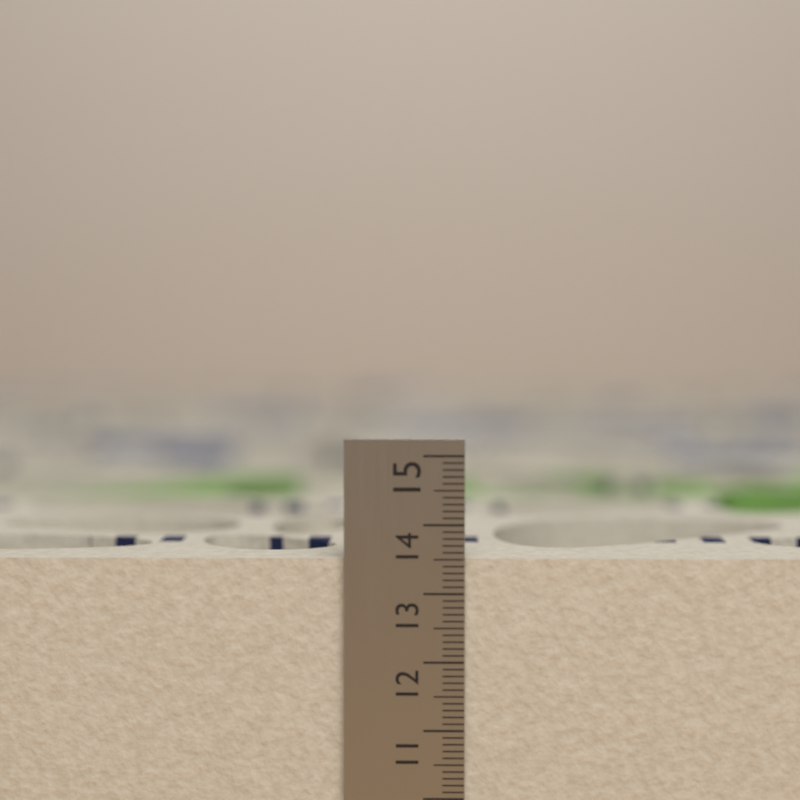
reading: 13.5 cm
